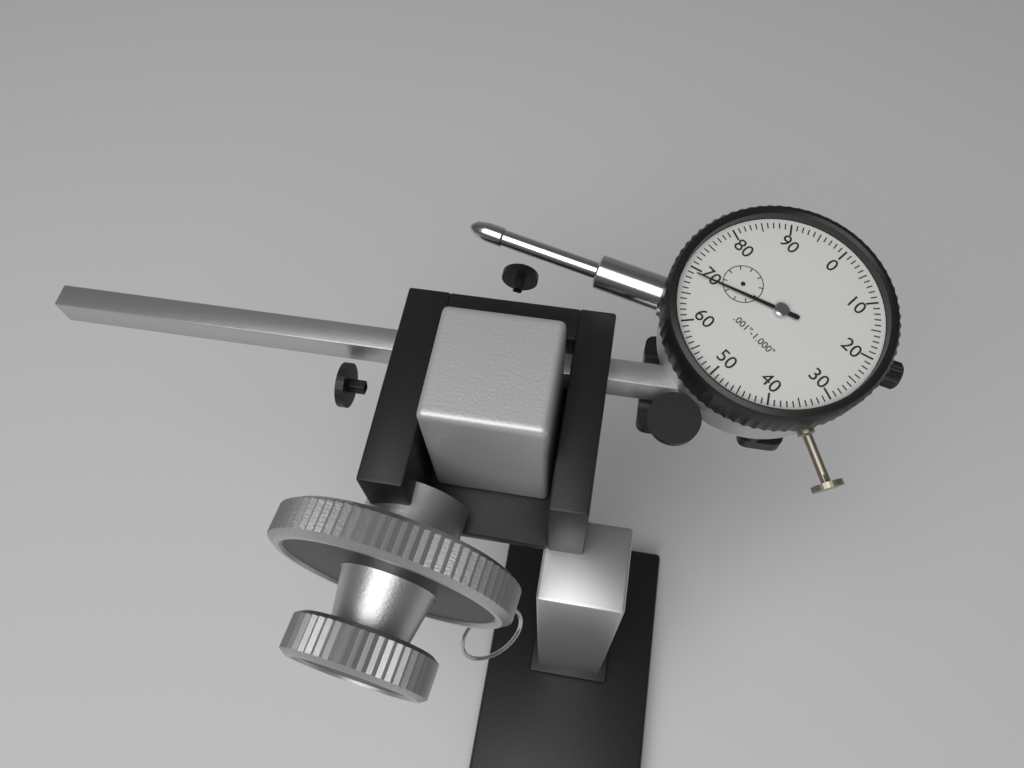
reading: 0.069 in
